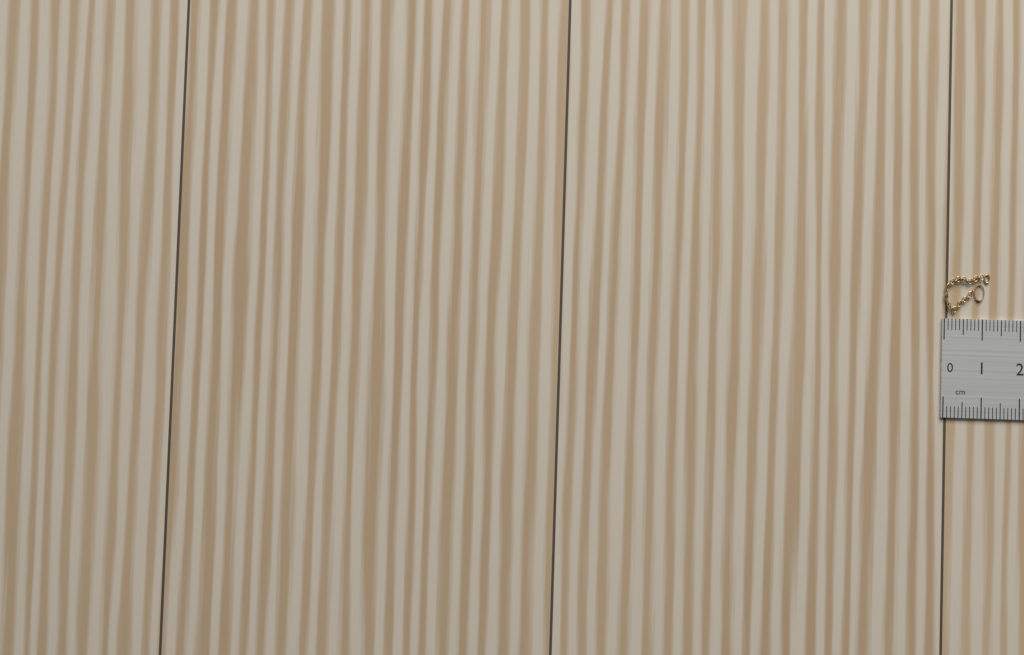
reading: 1.2 cm
